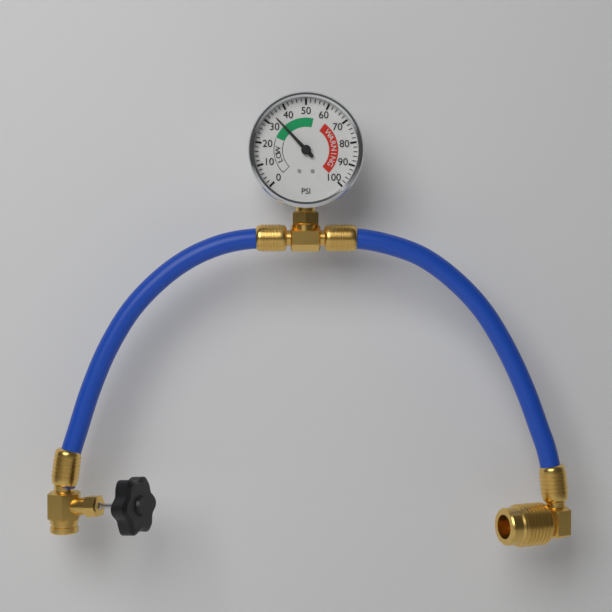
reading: 34 psi
